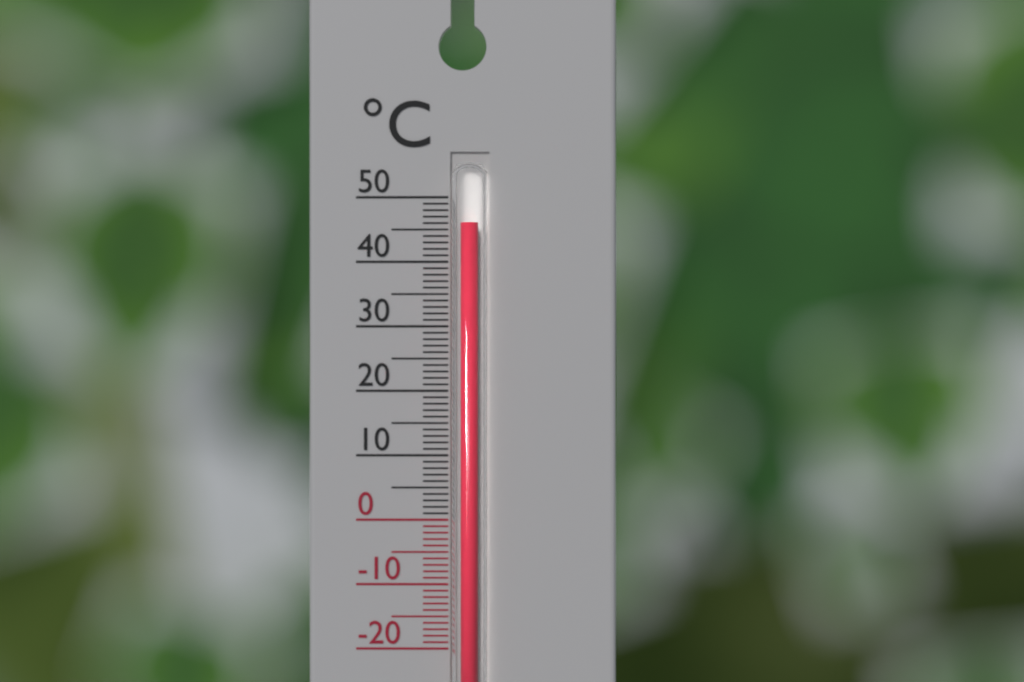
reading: 46 °C
